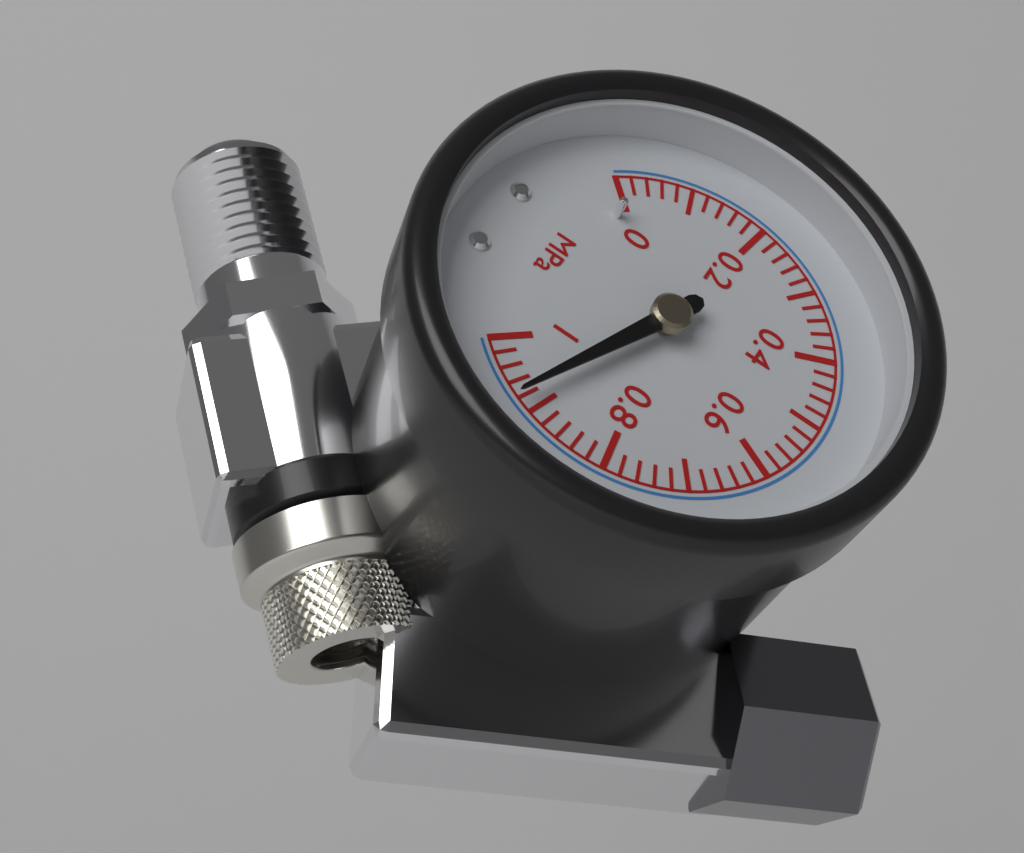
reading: 0.92 MPa
